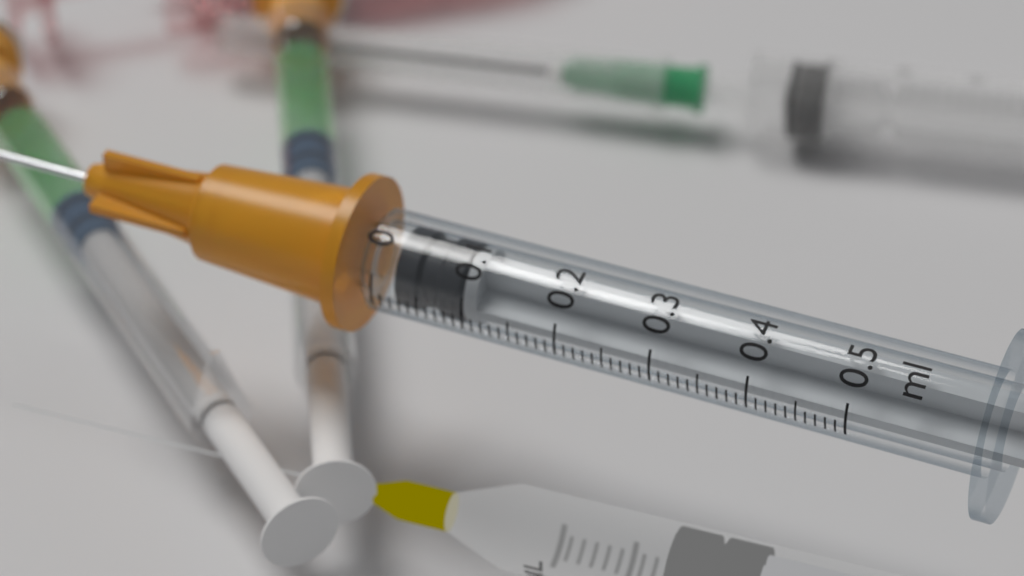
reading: 0.02 ml
